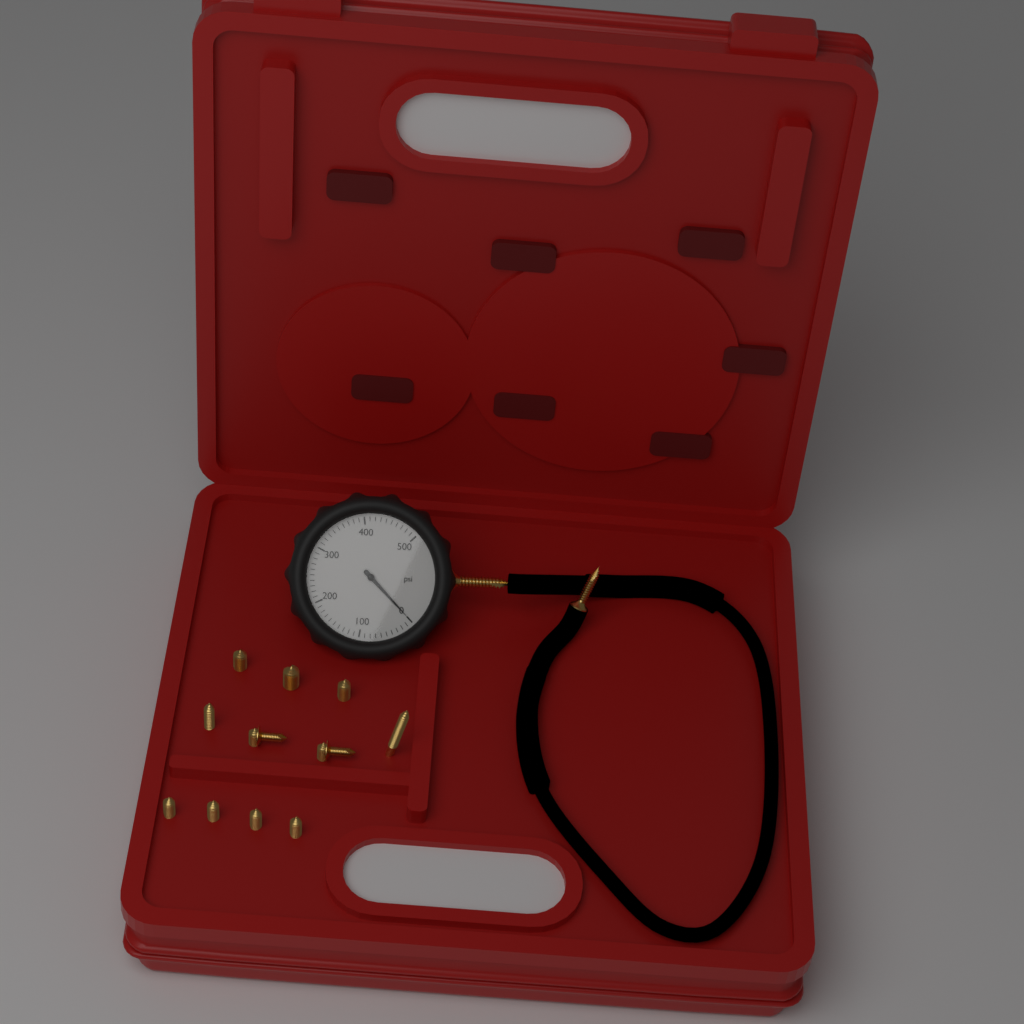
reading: 0 psi
